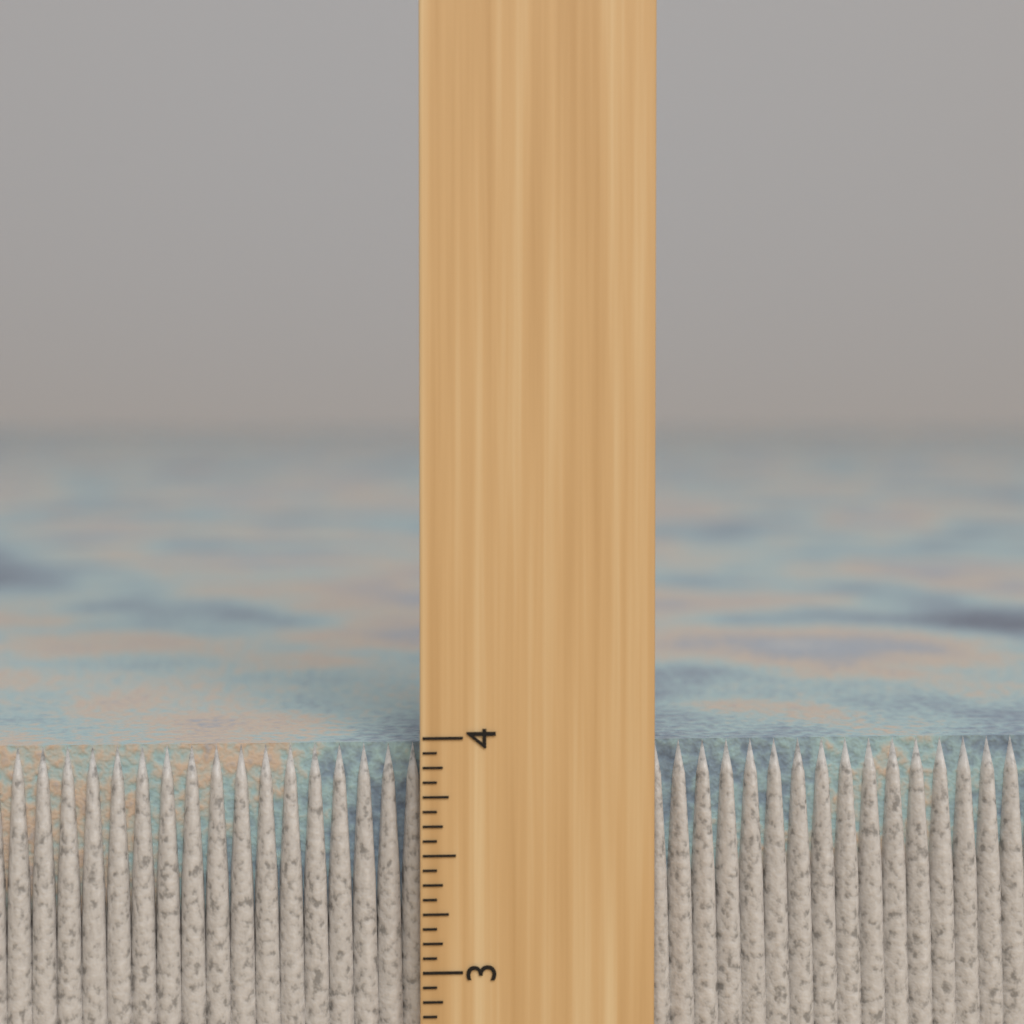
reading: 3.9375 inch
